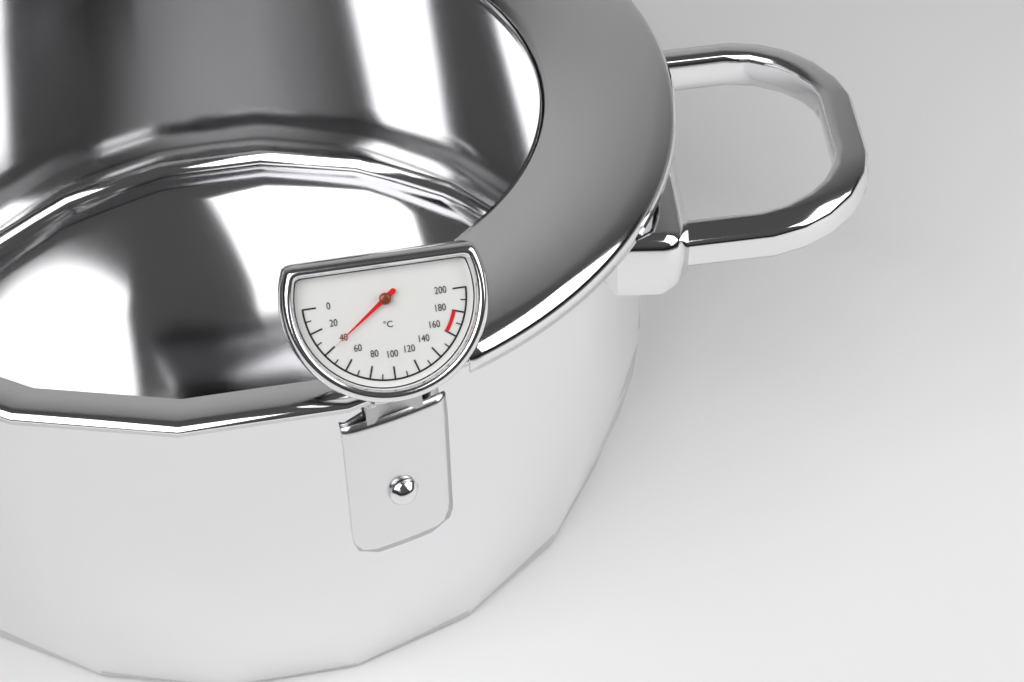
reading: 40 °C
